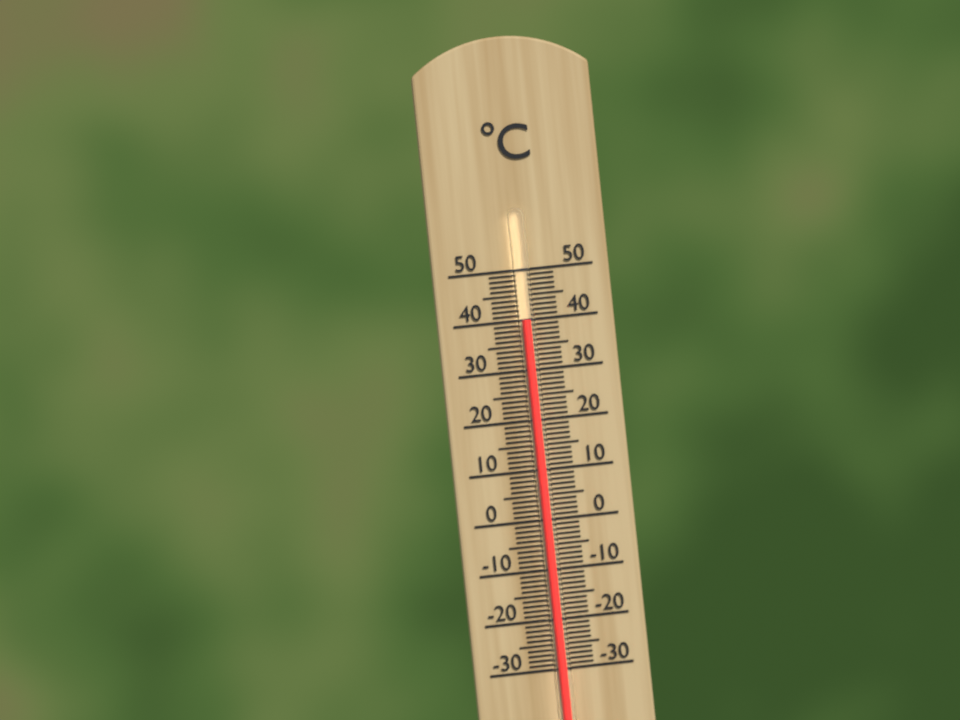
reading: 40 °C
